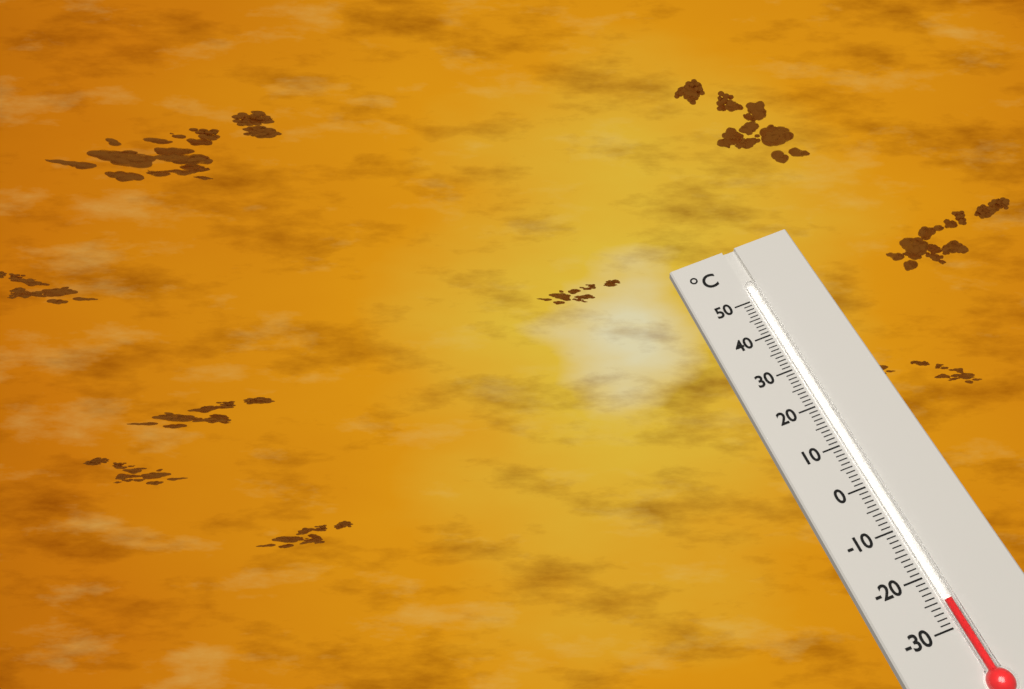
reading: -25 °C
